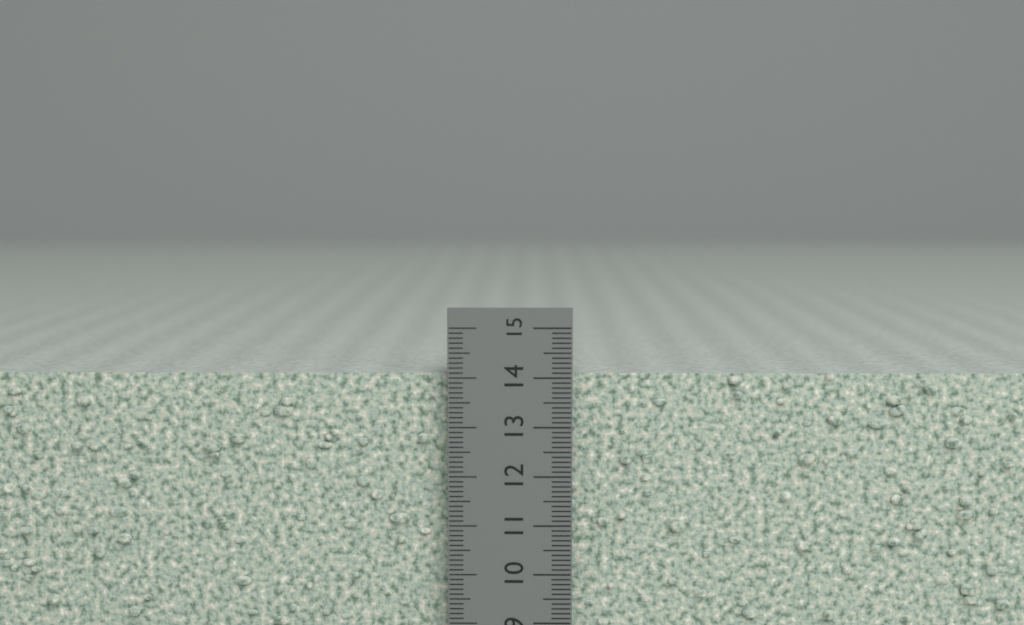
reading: 14.1 cm
